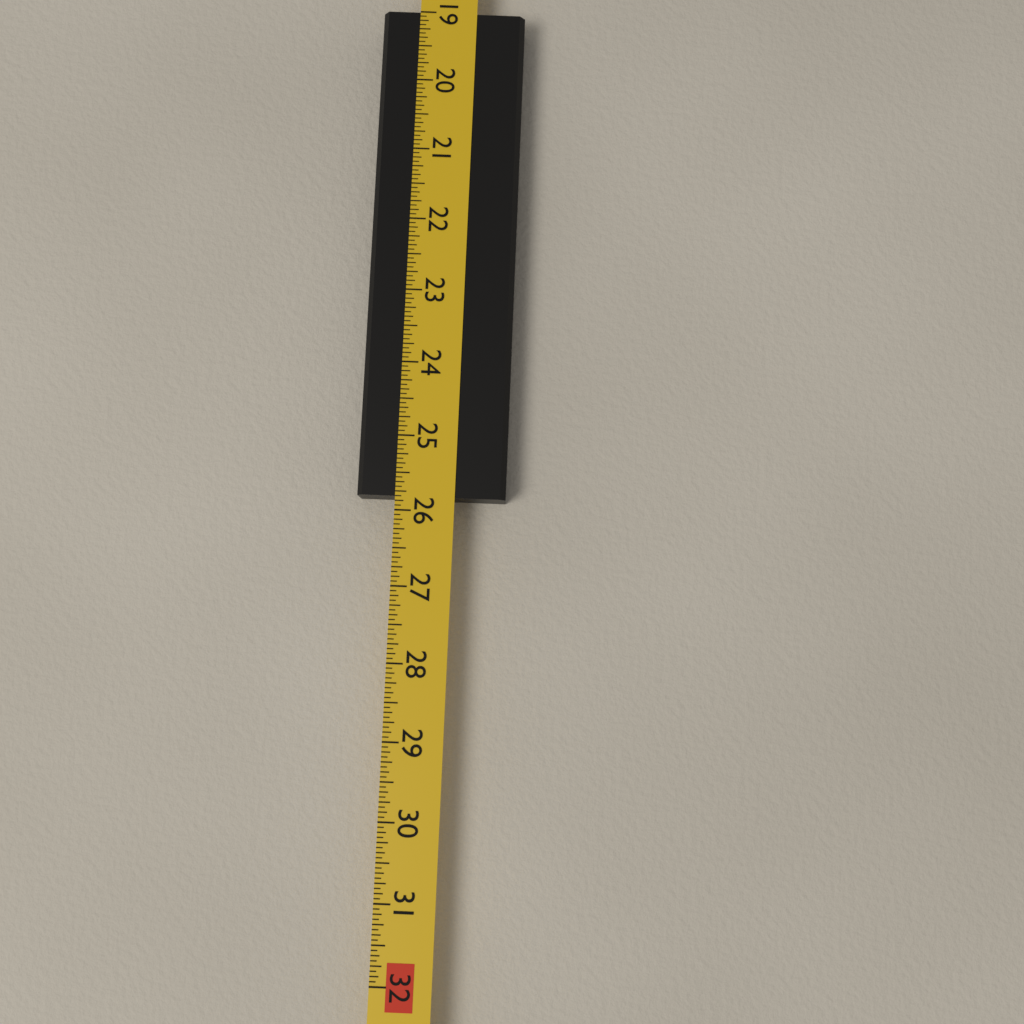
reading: 25.8125 in
